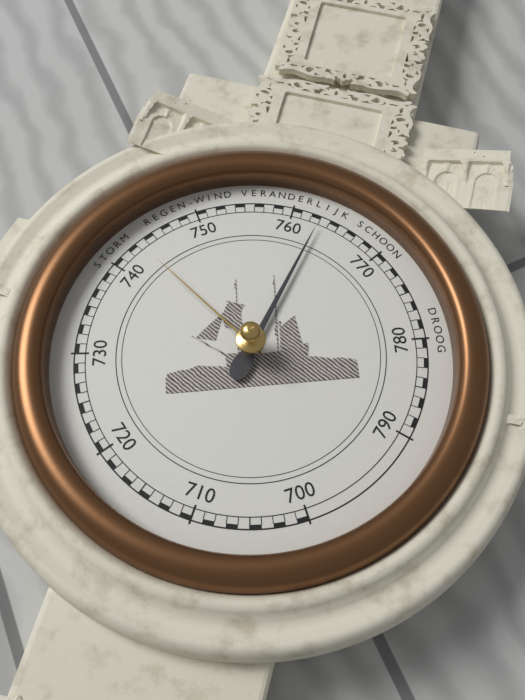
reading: 763 mmHg
